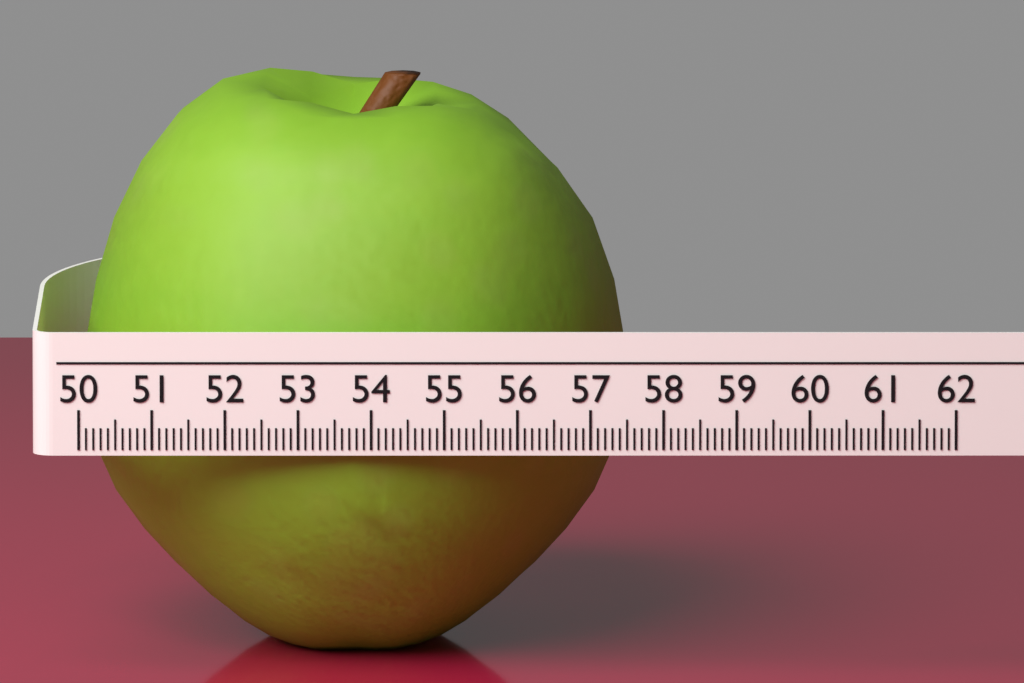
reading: 57.5 (no unit)
